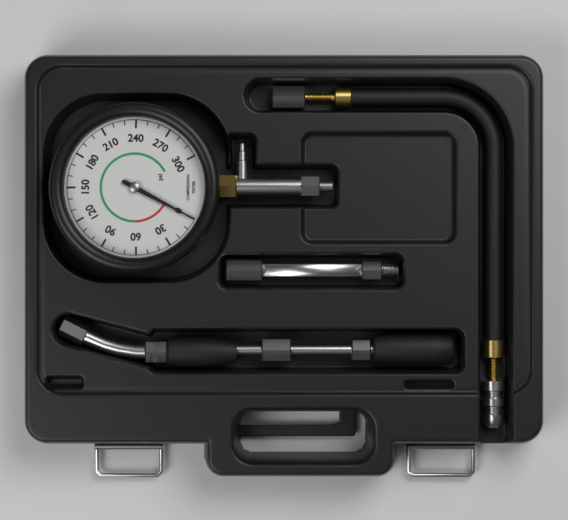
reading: 0 psi
